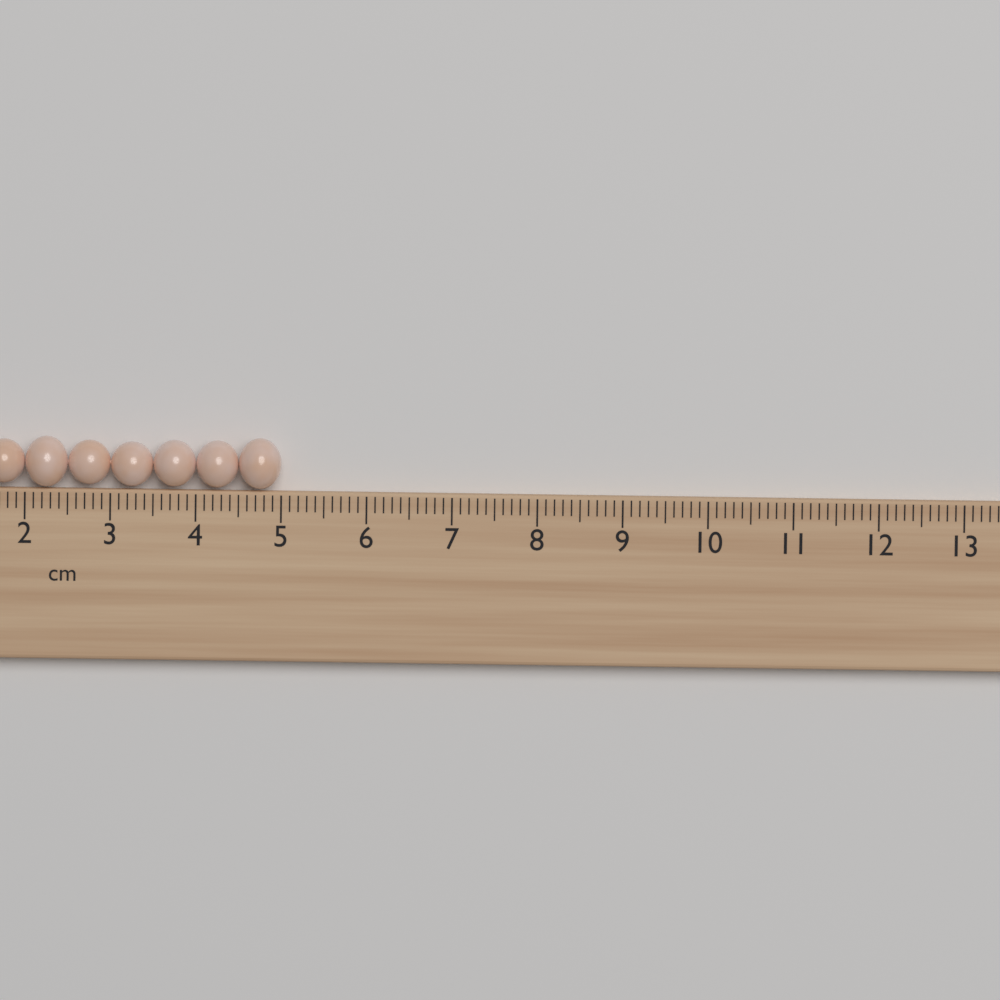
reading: 5.0 cm
